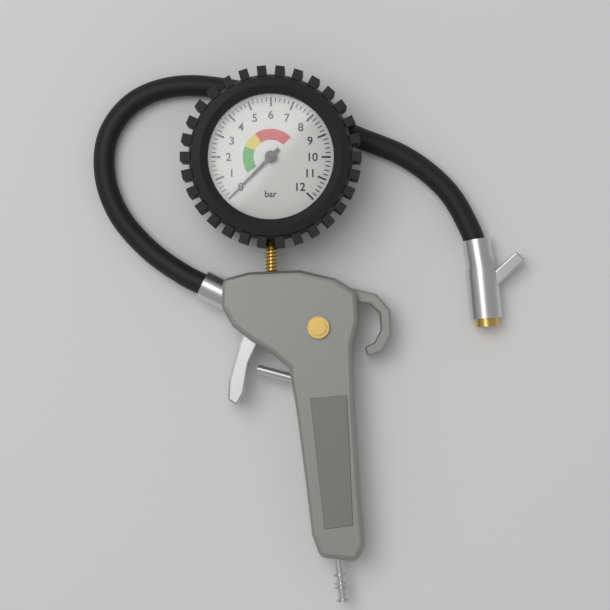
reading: 0.0 bar
